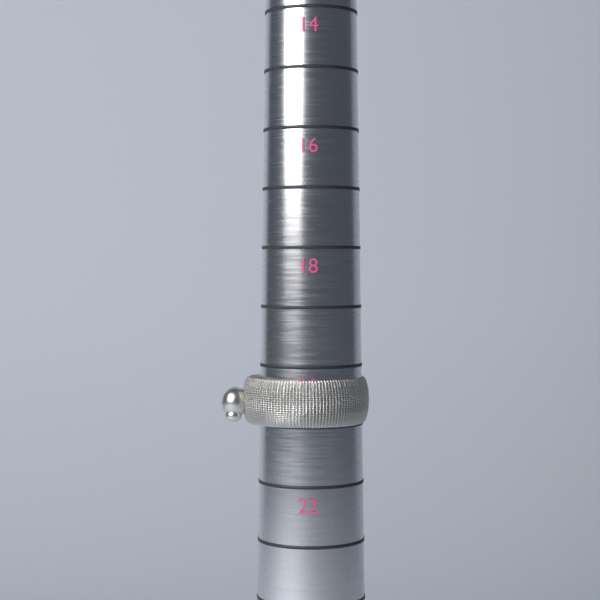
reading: 21 (no unit)
